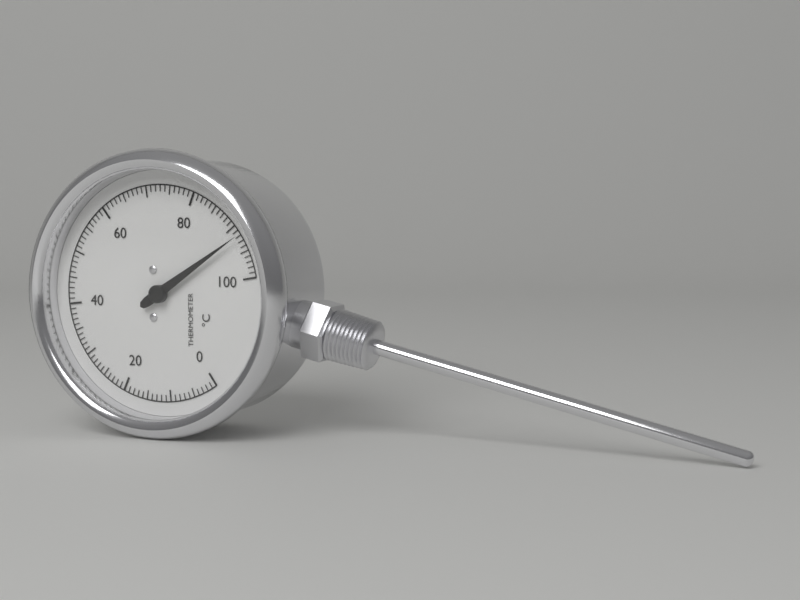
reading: 92 °C
